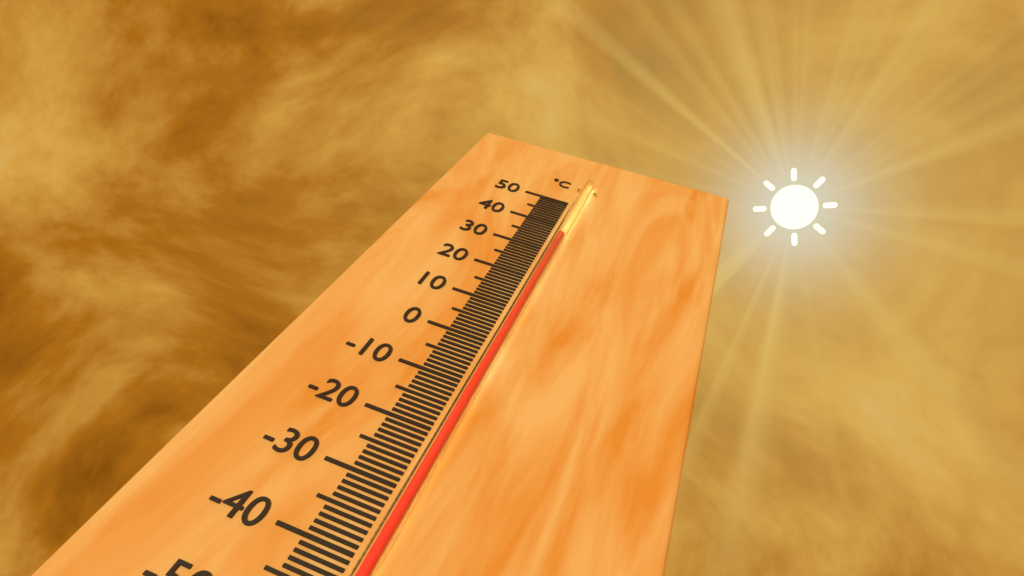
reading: 35 °C
